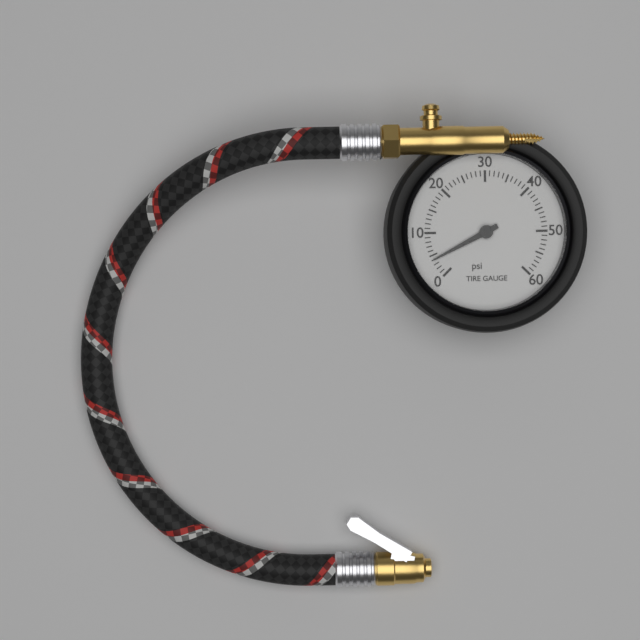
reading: 4 psi
